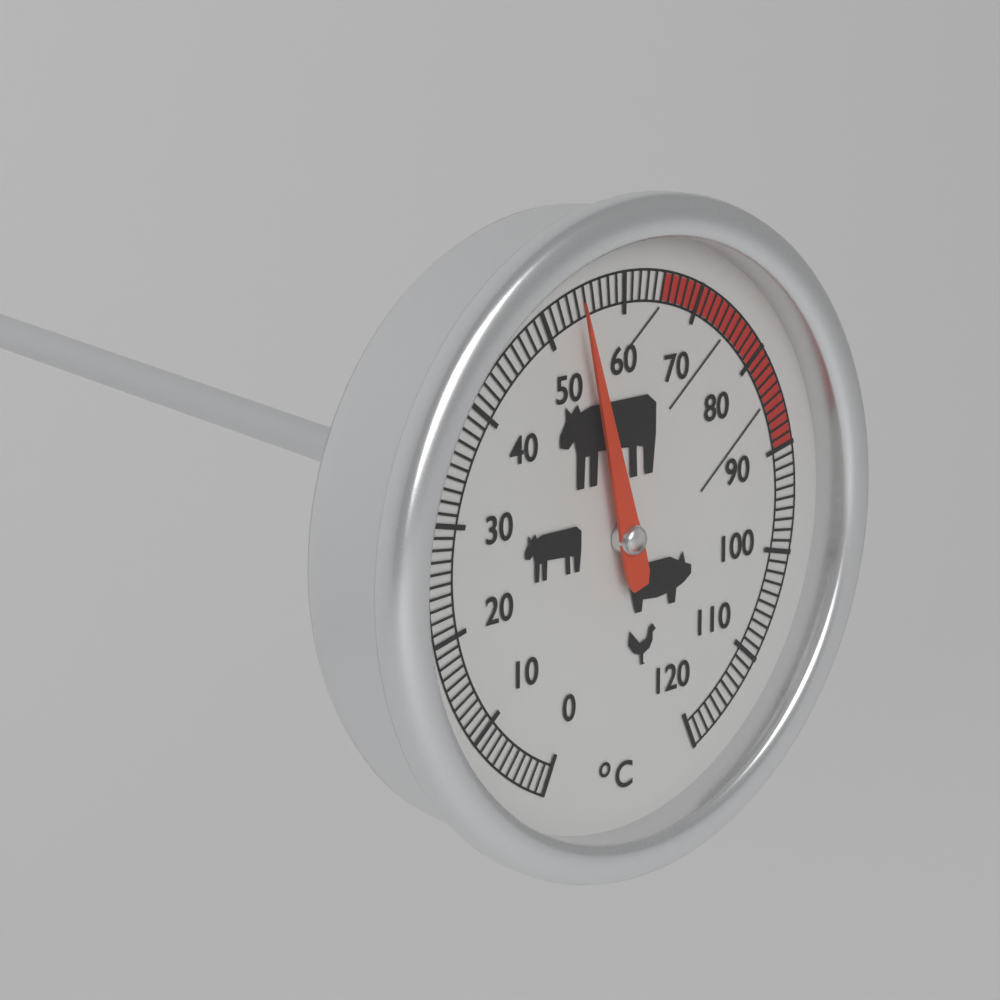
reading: 54 °C
